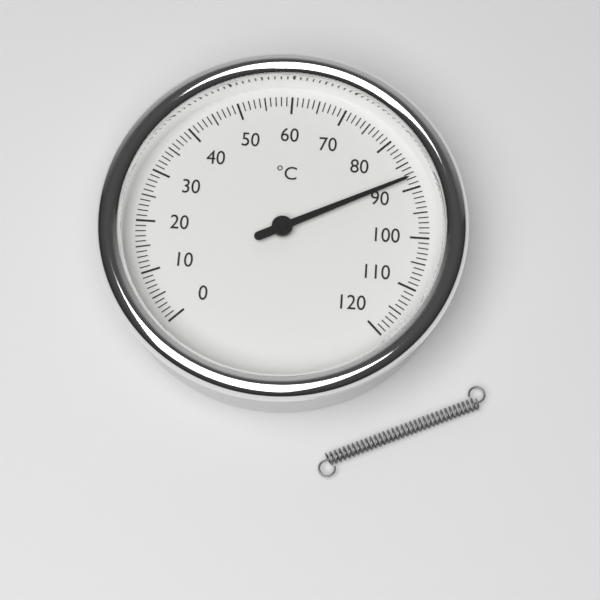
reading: 88 °C
